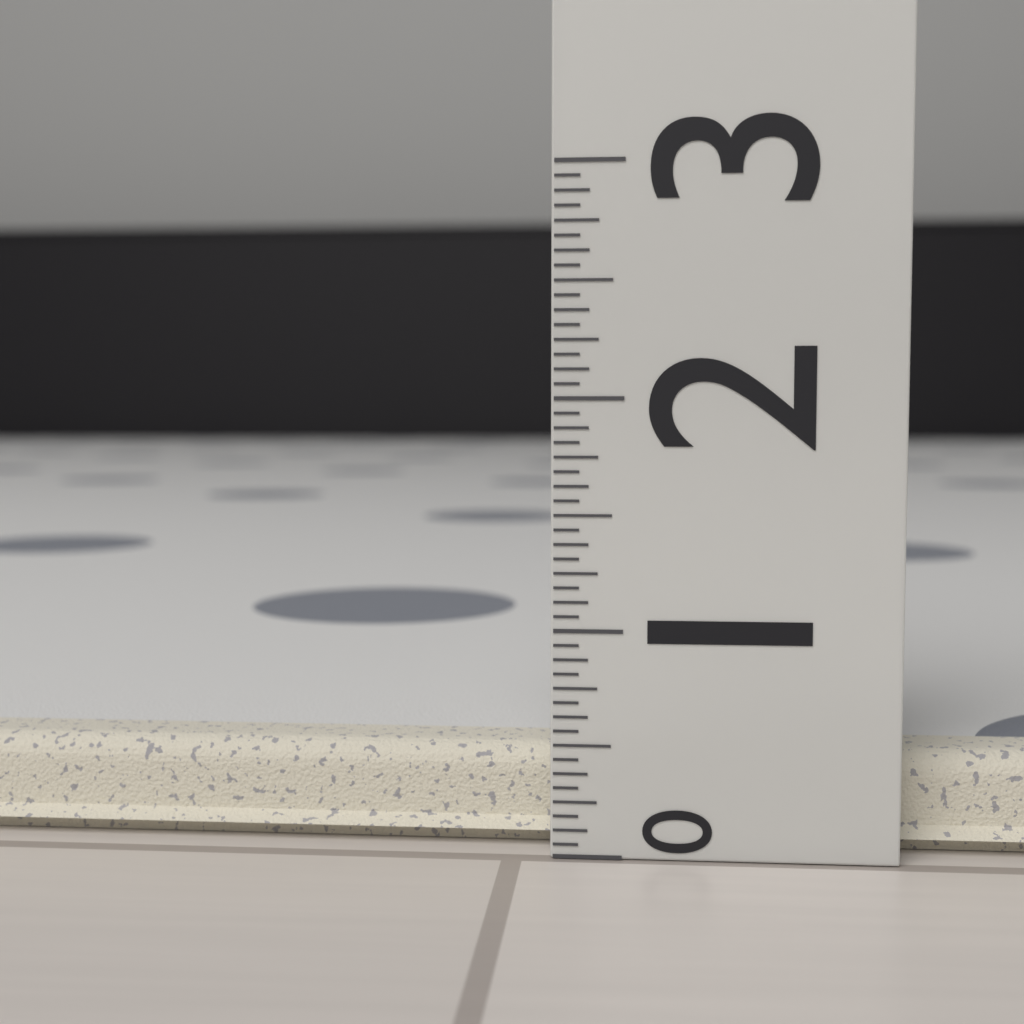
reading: 0.4375 (no unit)
